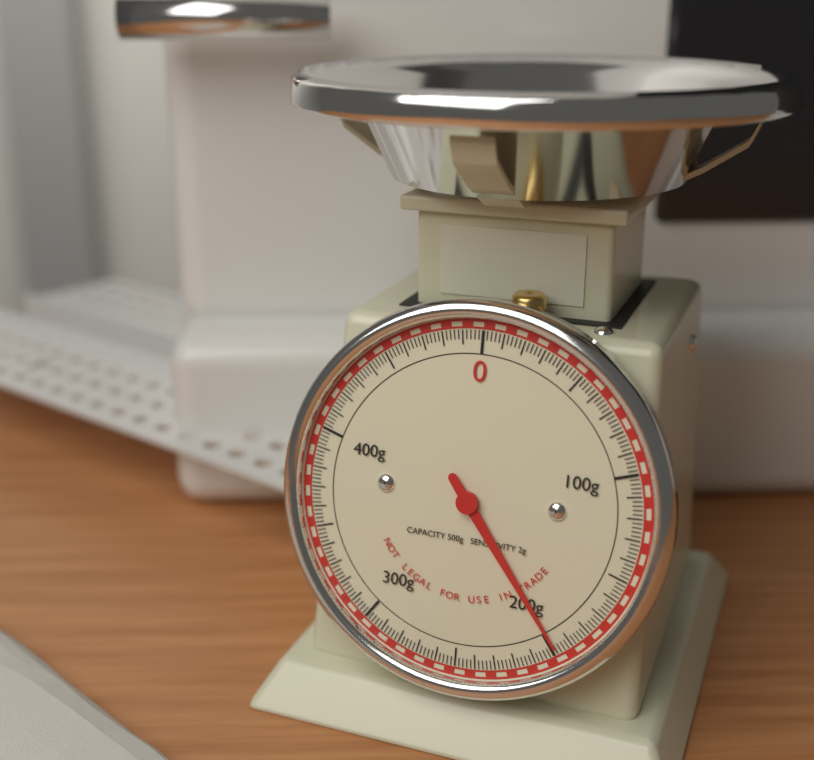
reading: 198 g
